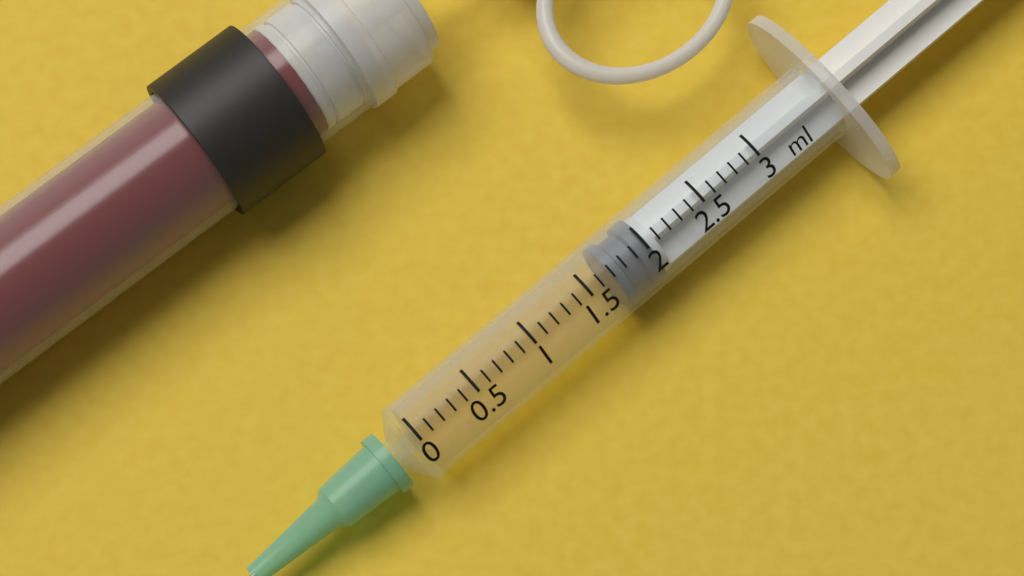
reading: 1.7 ml
